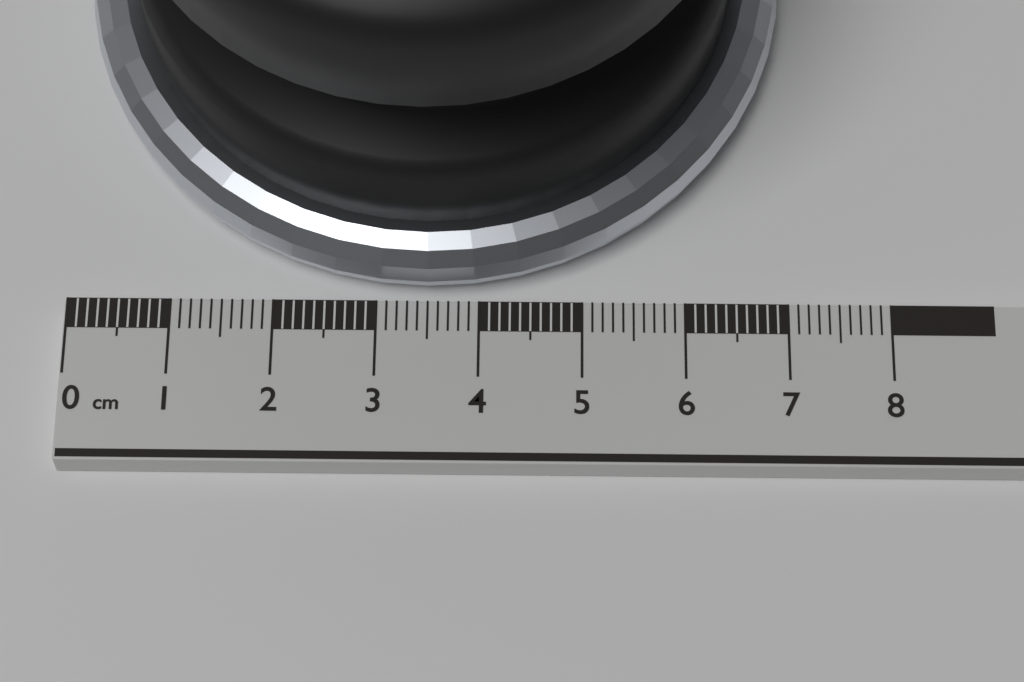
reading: 7.0 cm
